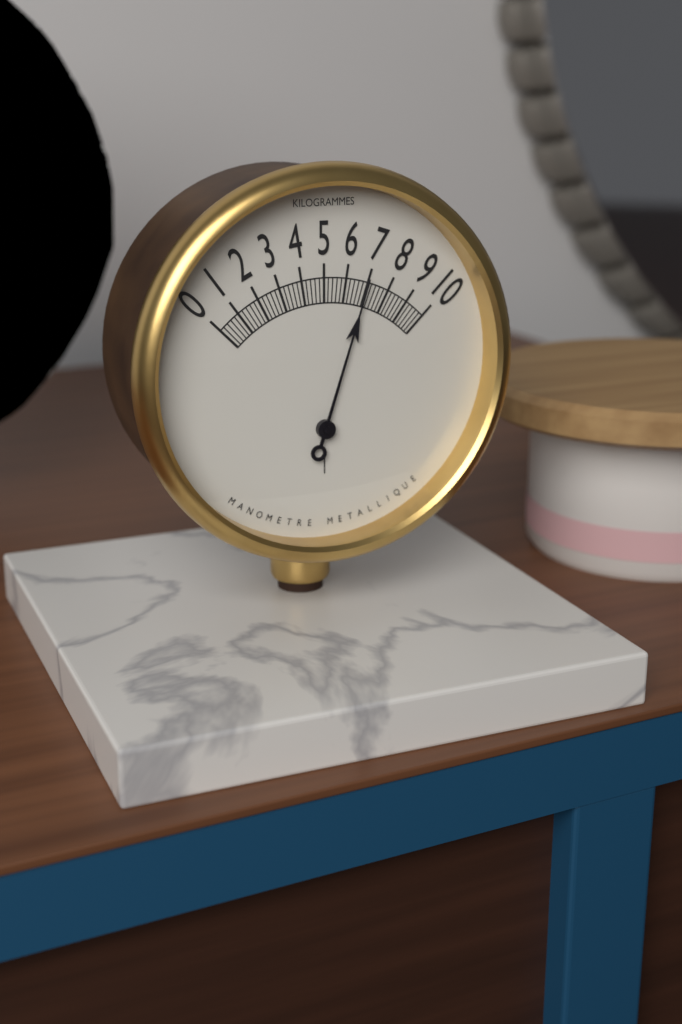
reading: 7.0 kg
